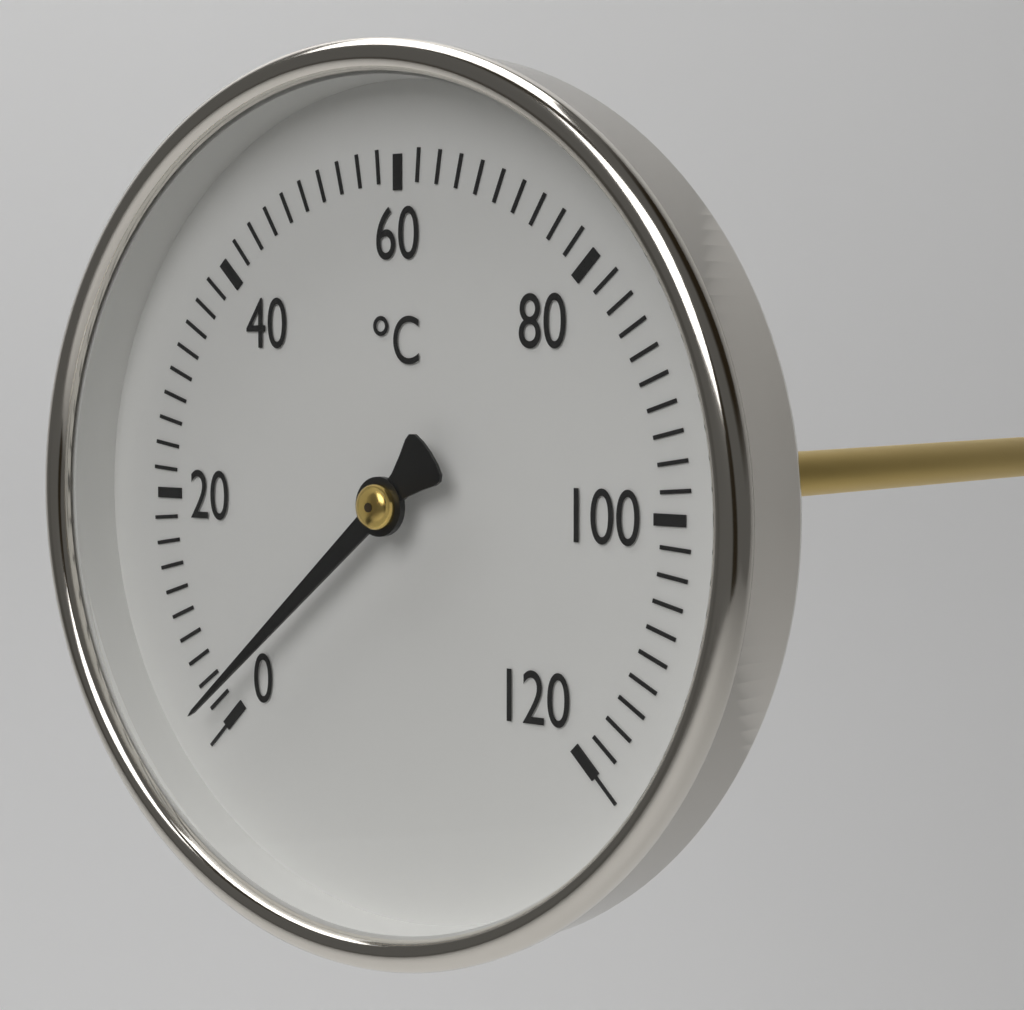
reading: 2 °C
